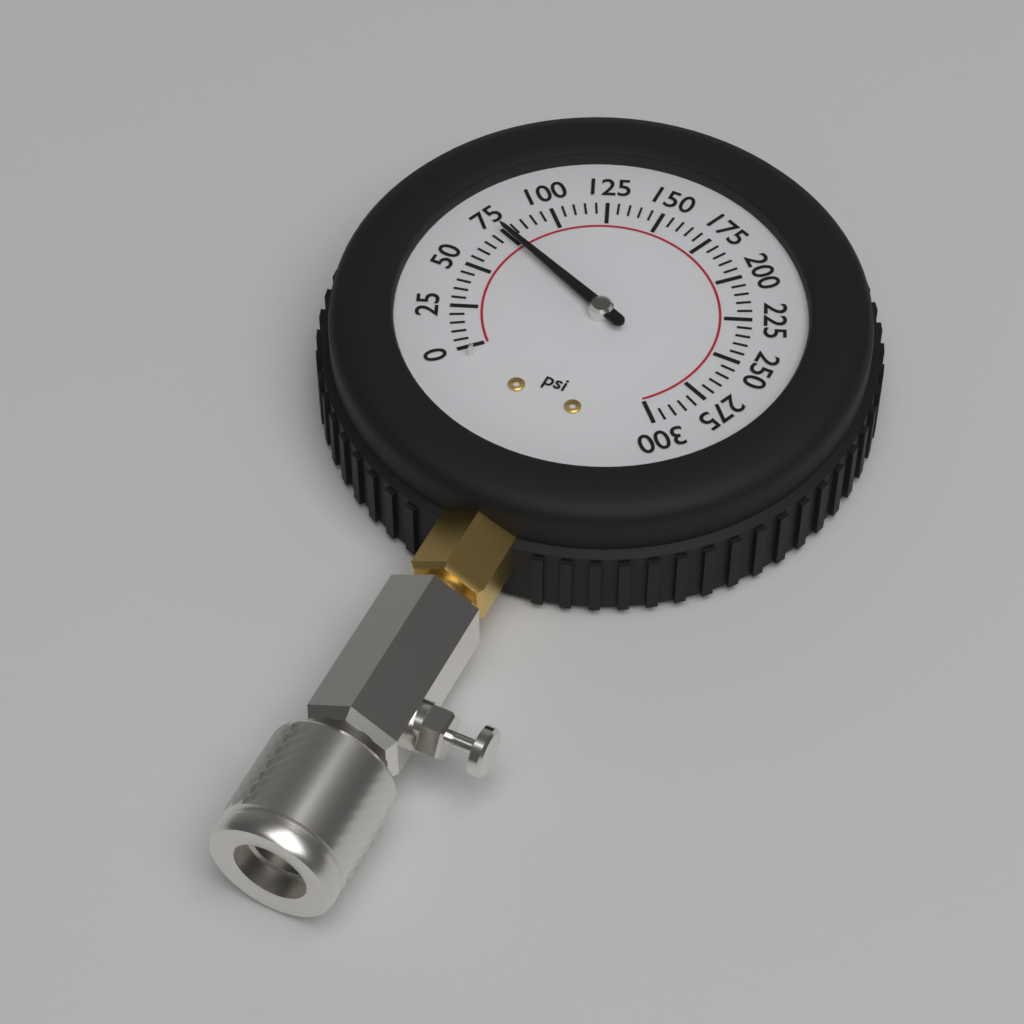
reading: 75 psi
